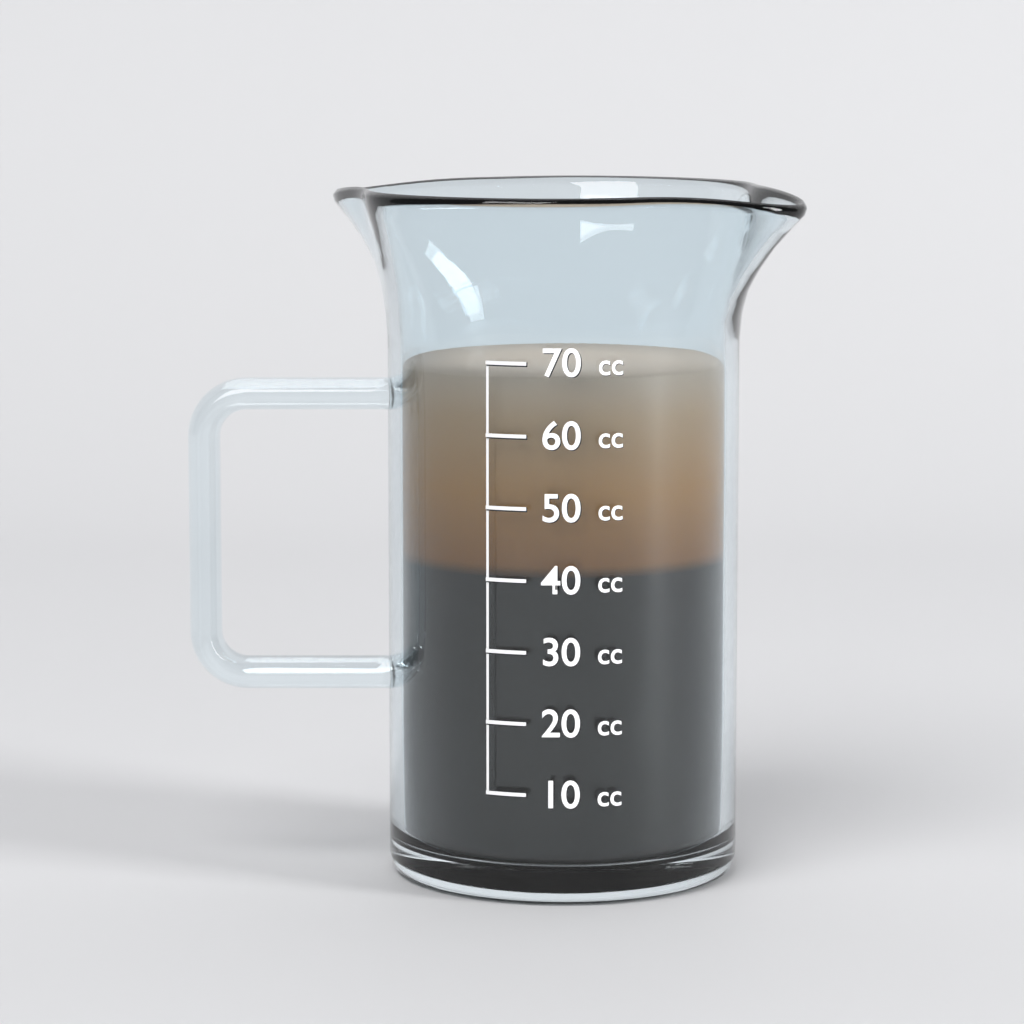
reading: 68 cc
